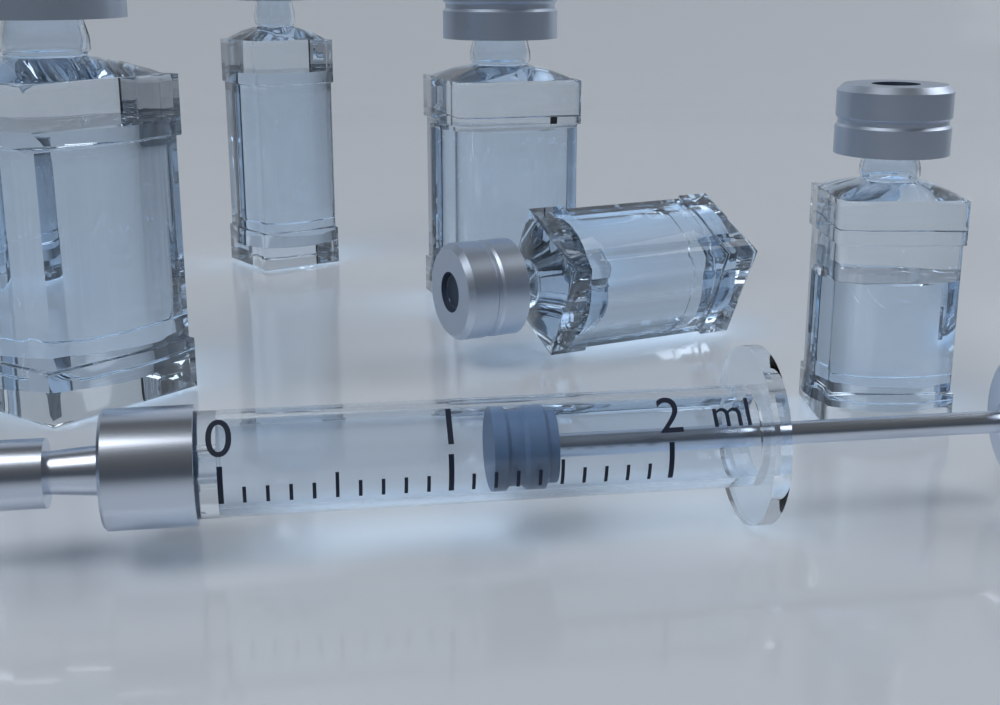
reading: 1.2 ml
